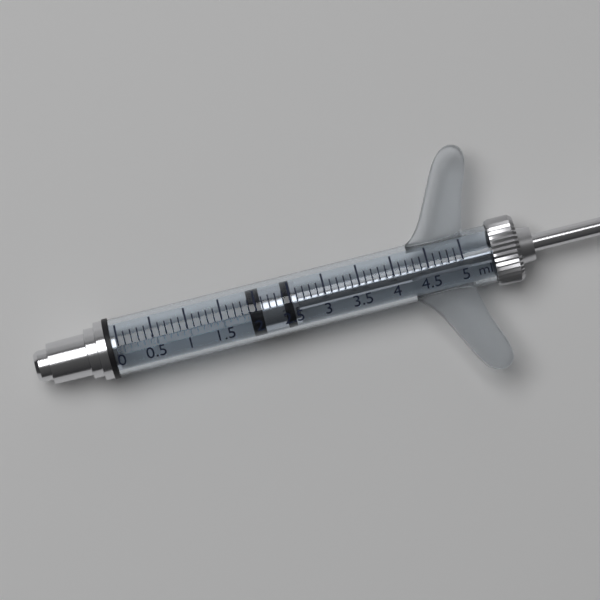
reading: 1.9 ml
